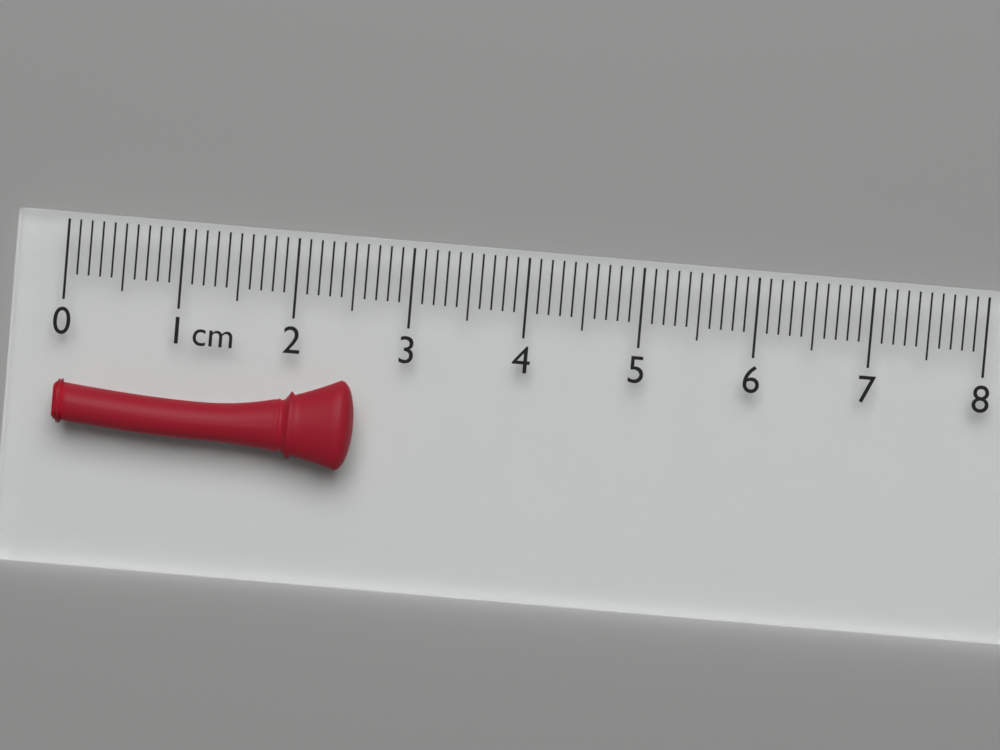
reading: 2.6 cm
